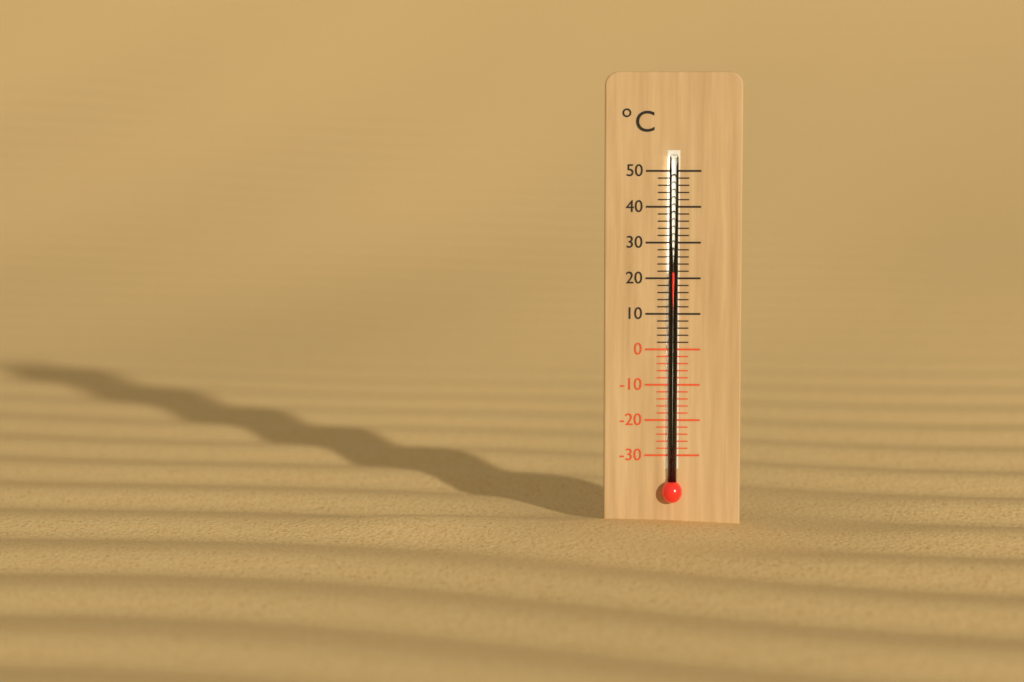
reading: 22 °C
